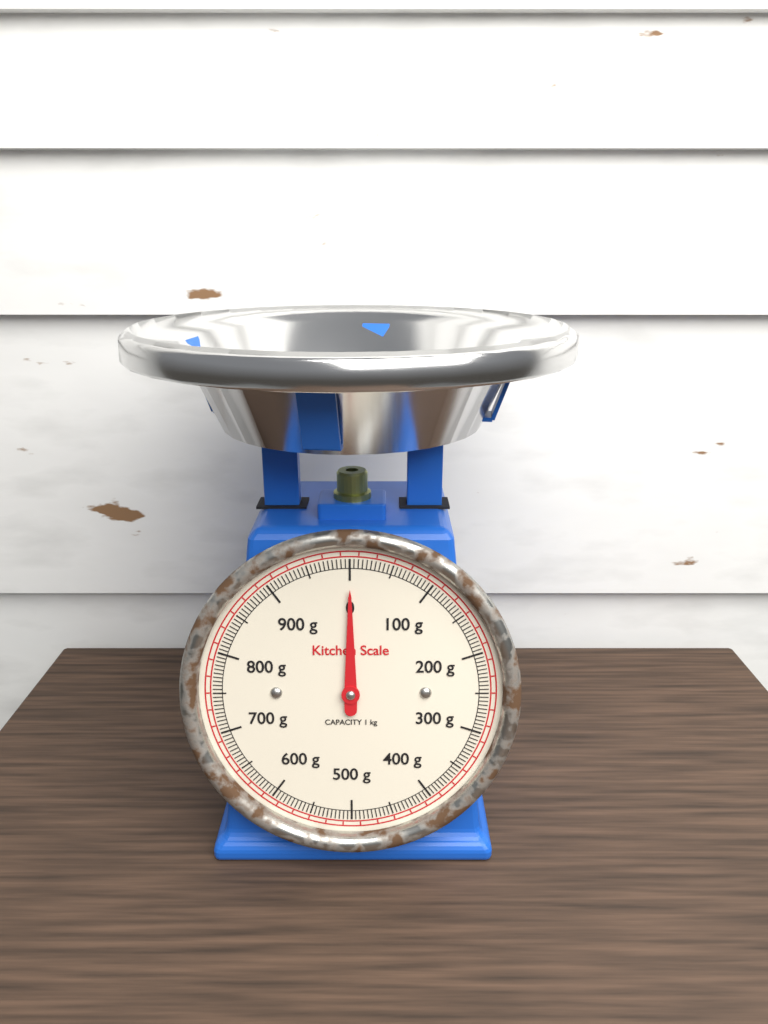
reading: 0 g
